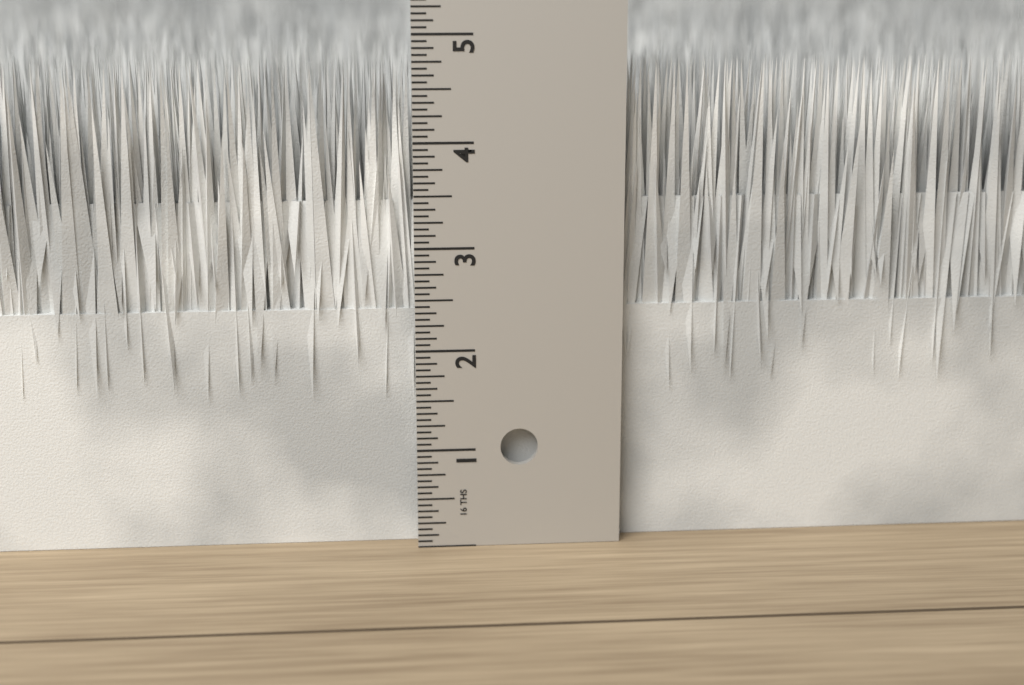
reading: 4.7500 in
